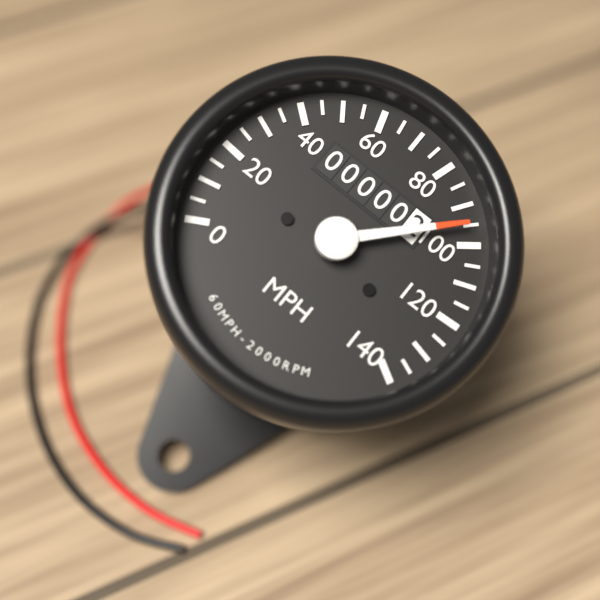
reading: 95 MPH
